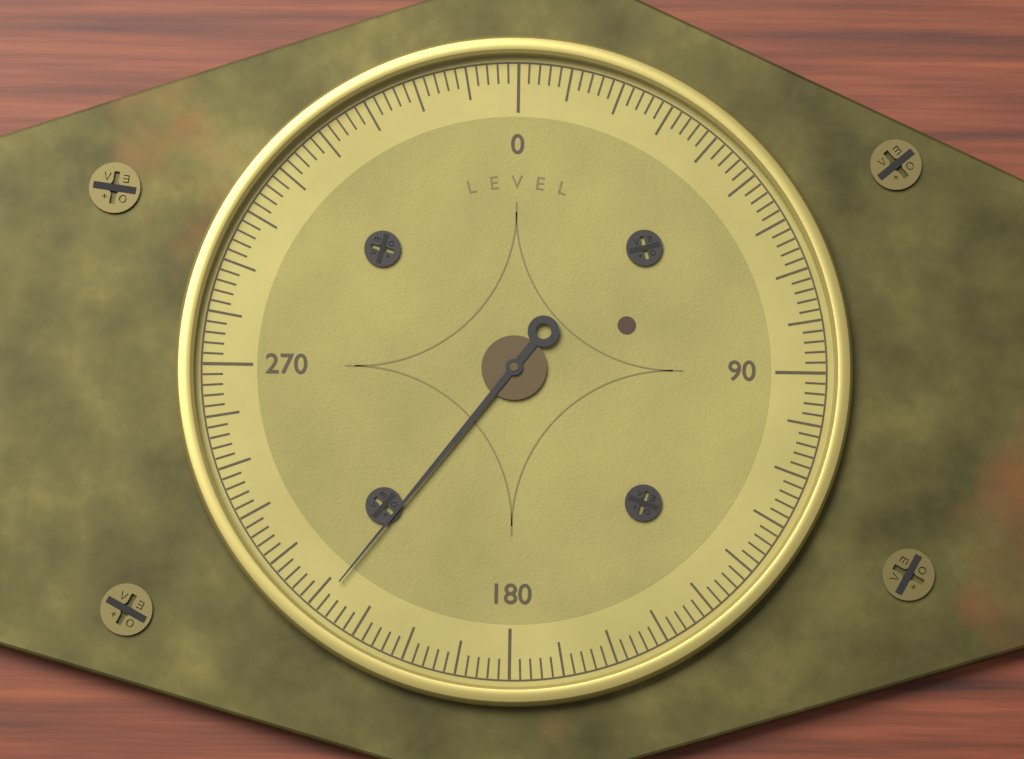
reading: 218 (no unit)
